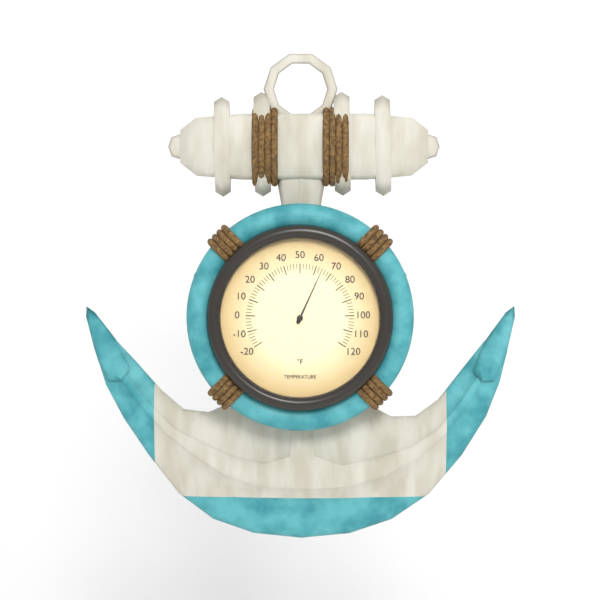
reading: 64 °F
